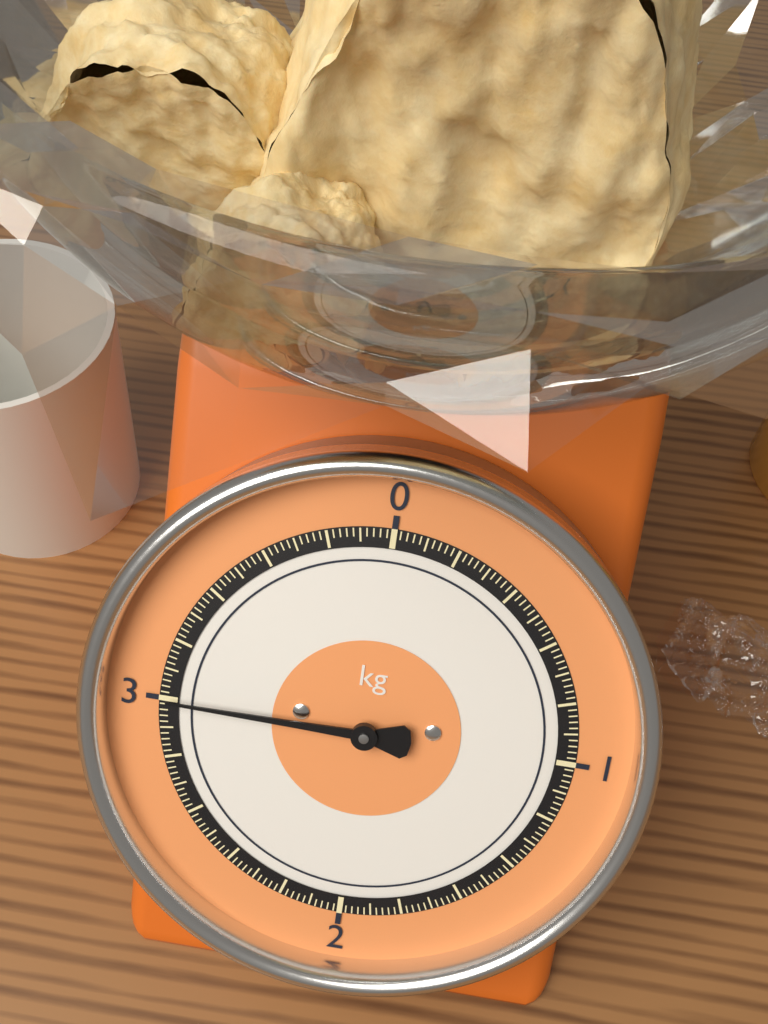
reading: 3.00 kg
